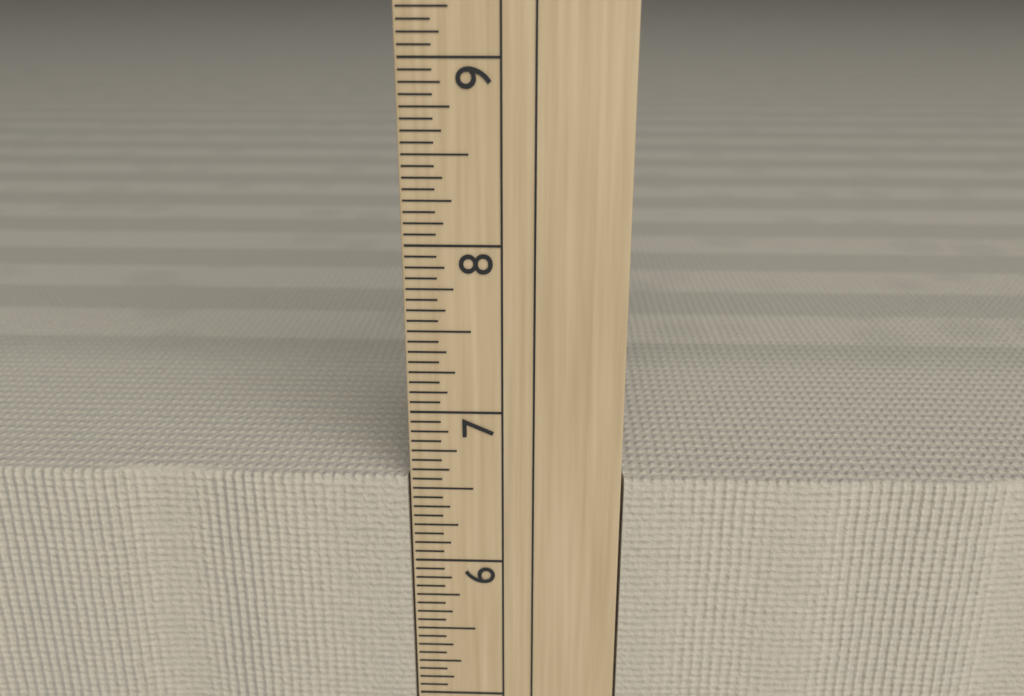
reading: 6.5625 in
